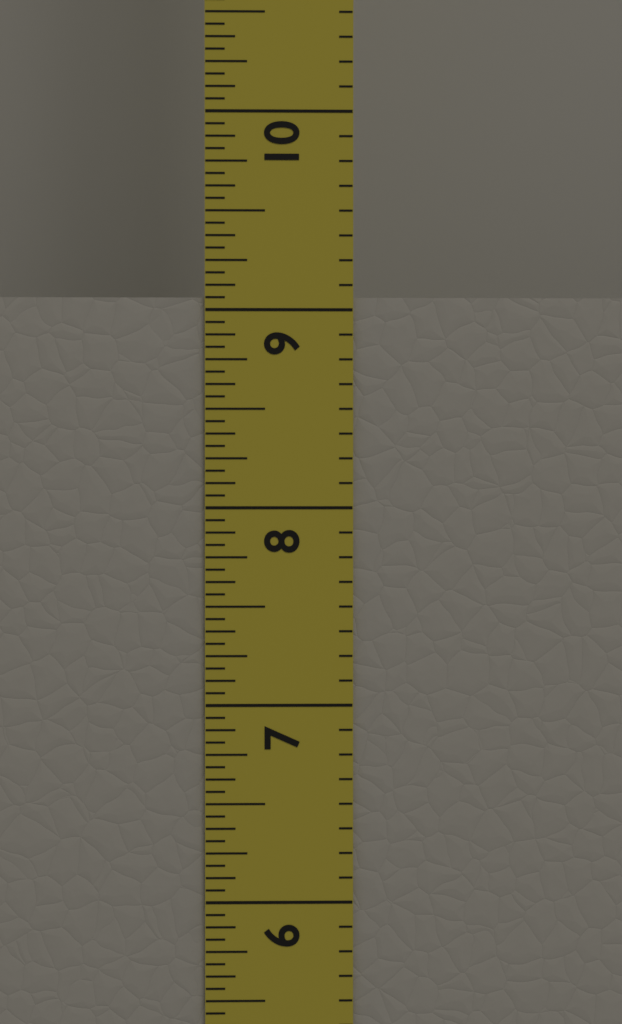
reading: 9.0625 in
